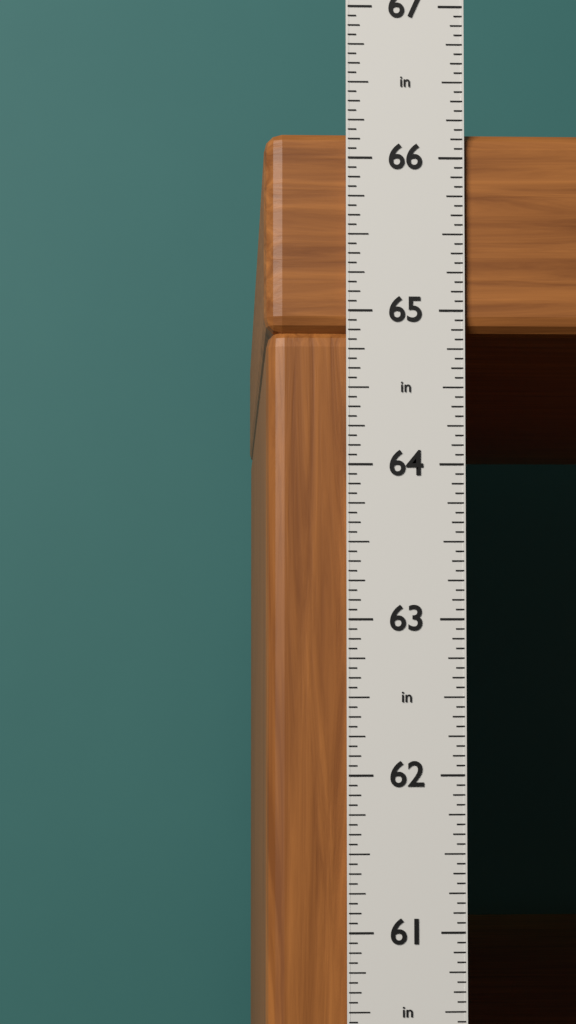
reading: 66.1875 in
